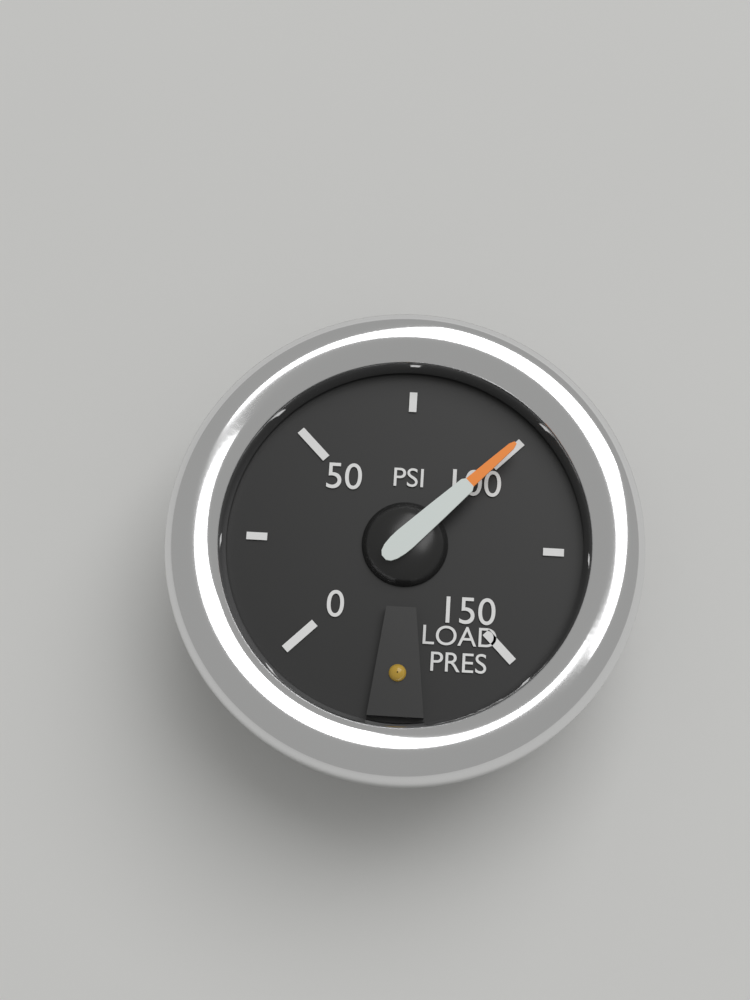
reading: 100 psi
